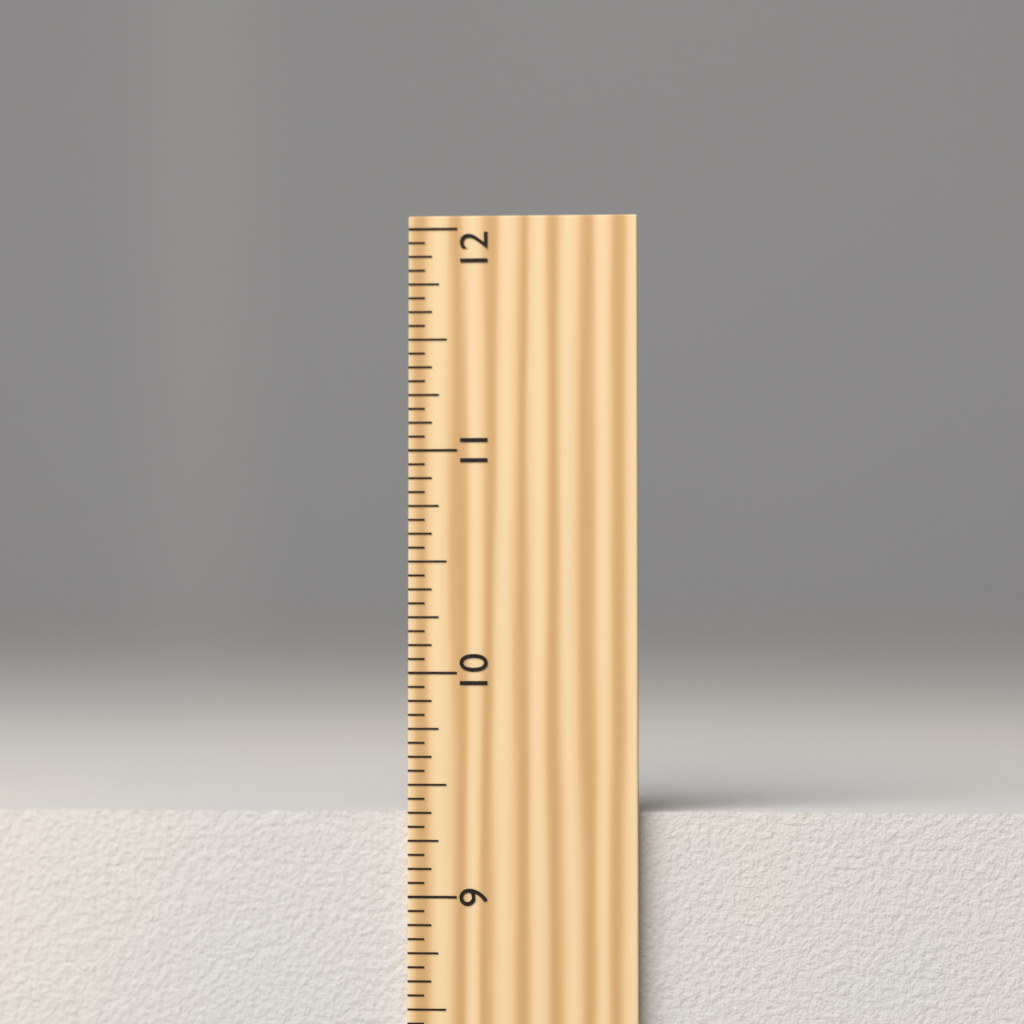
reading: 9.3750 inch
